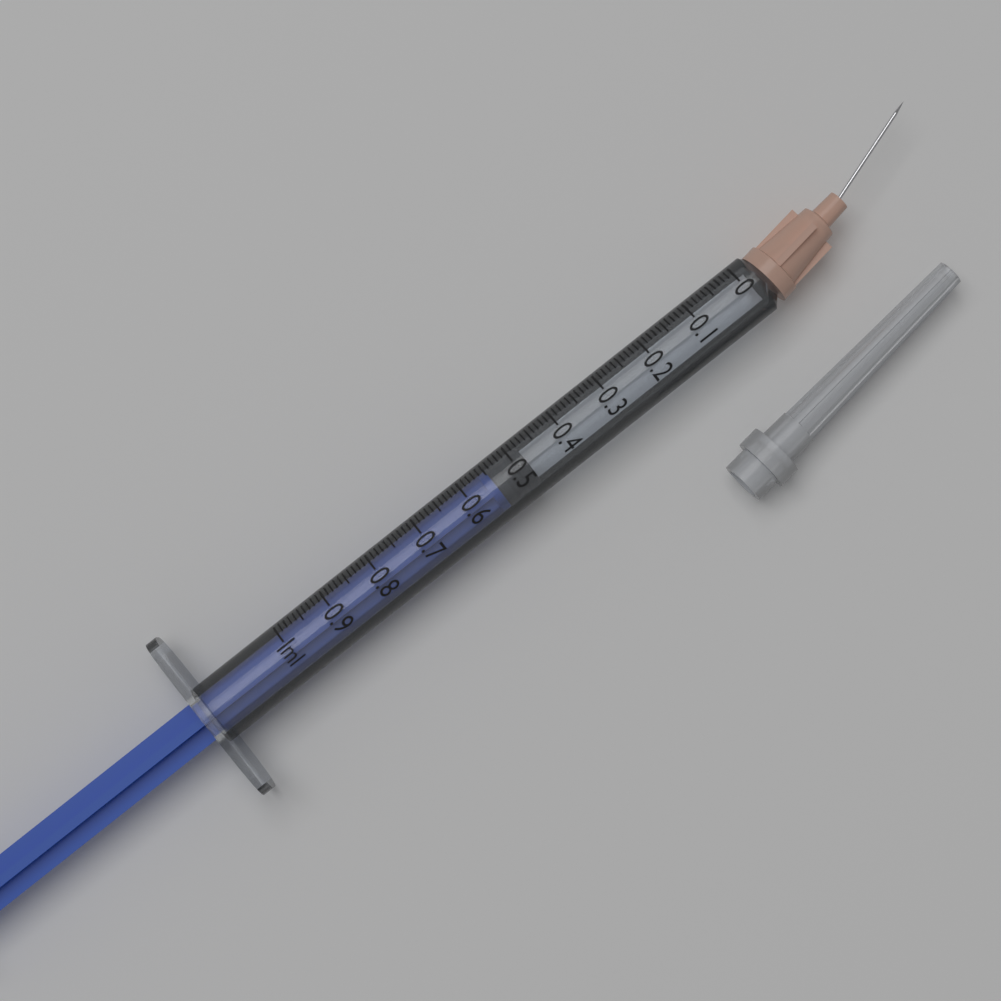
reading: 0.48 ml
